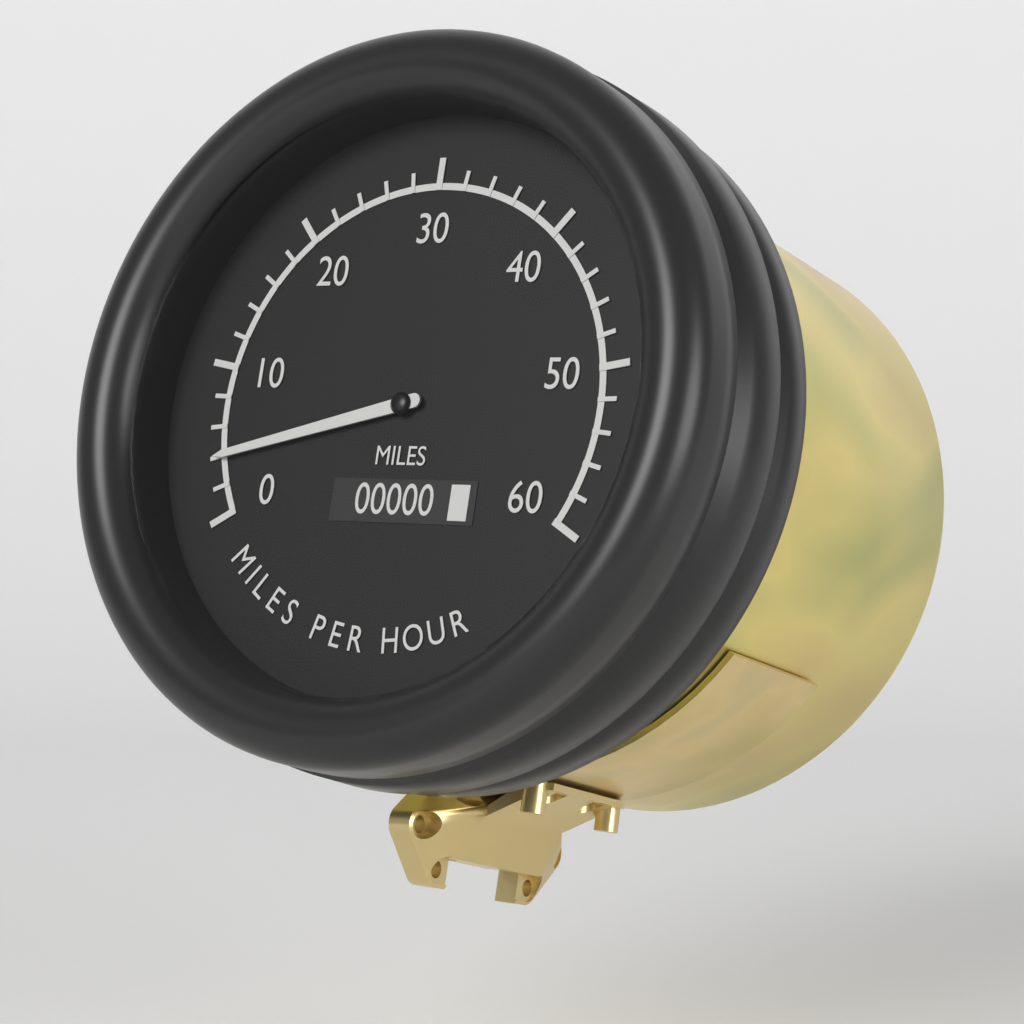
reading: 4 mph
